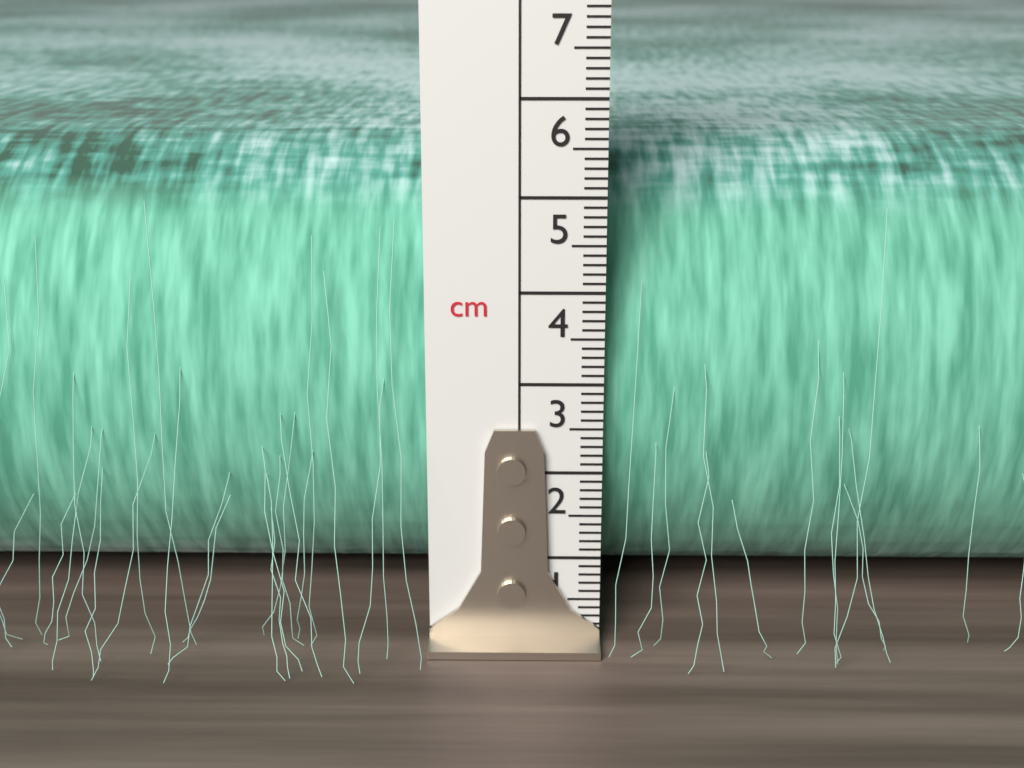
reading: 5.4 cm
